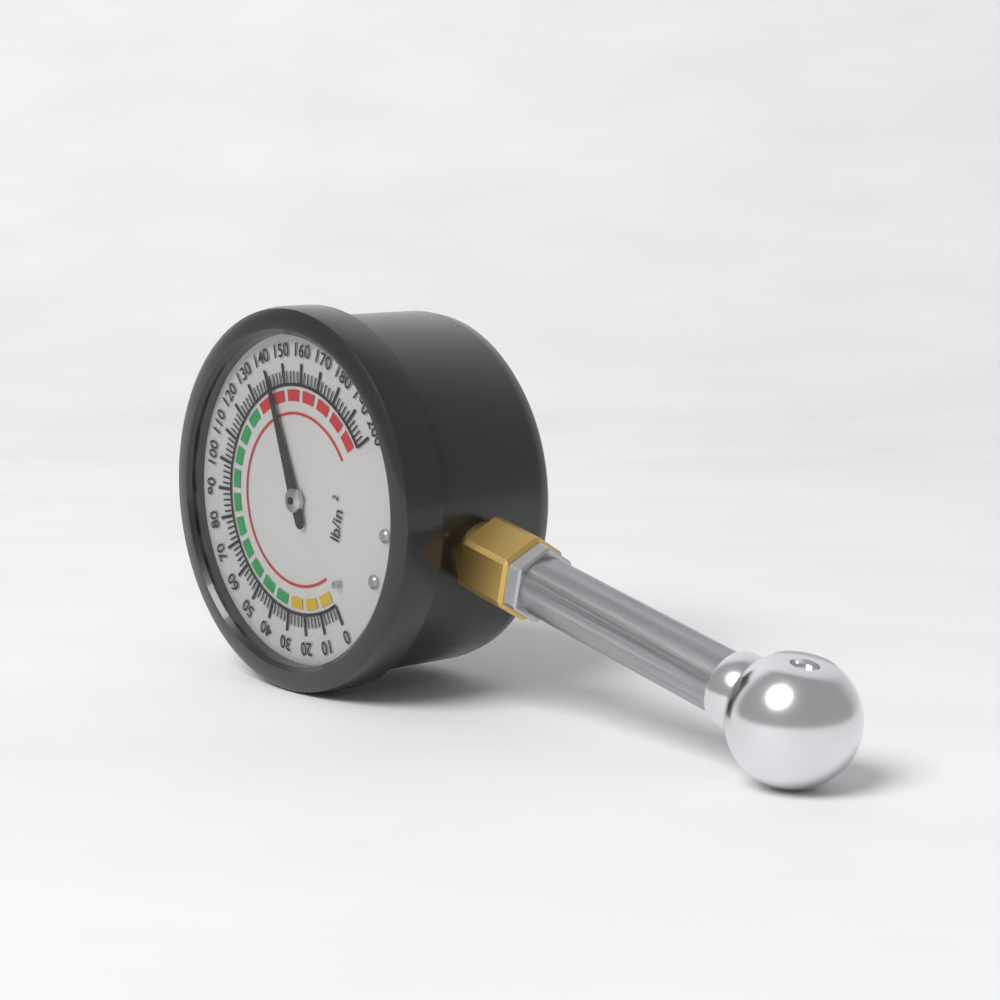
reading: 142 psi
